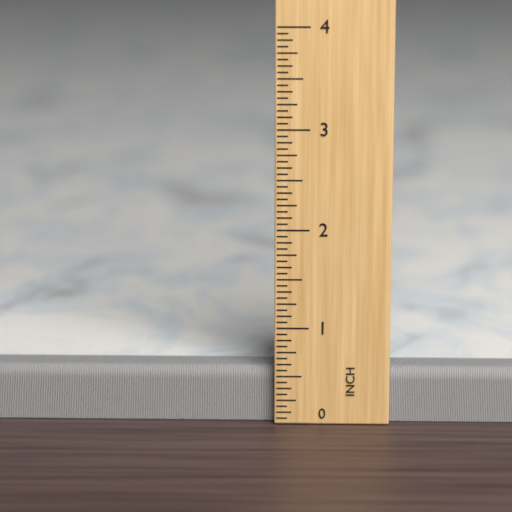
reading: 0.5625 in
